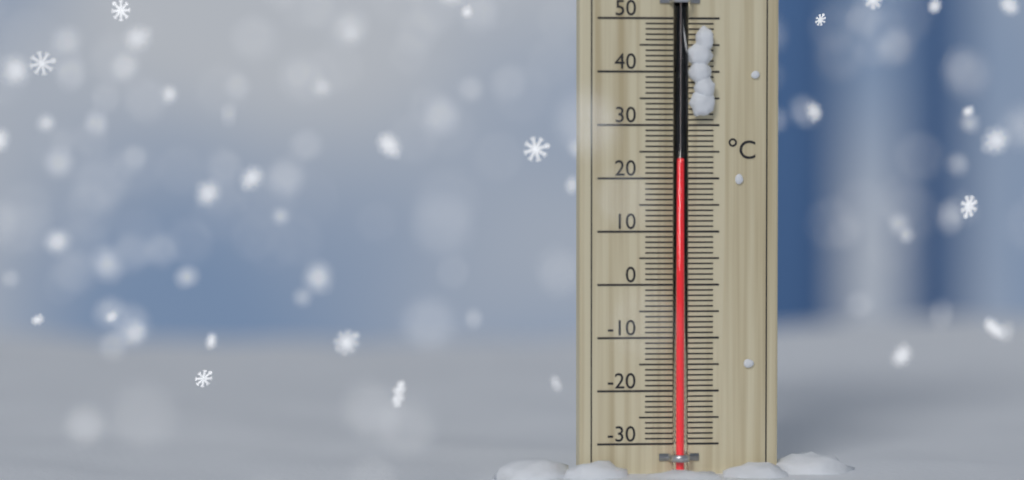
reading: 23 °C
